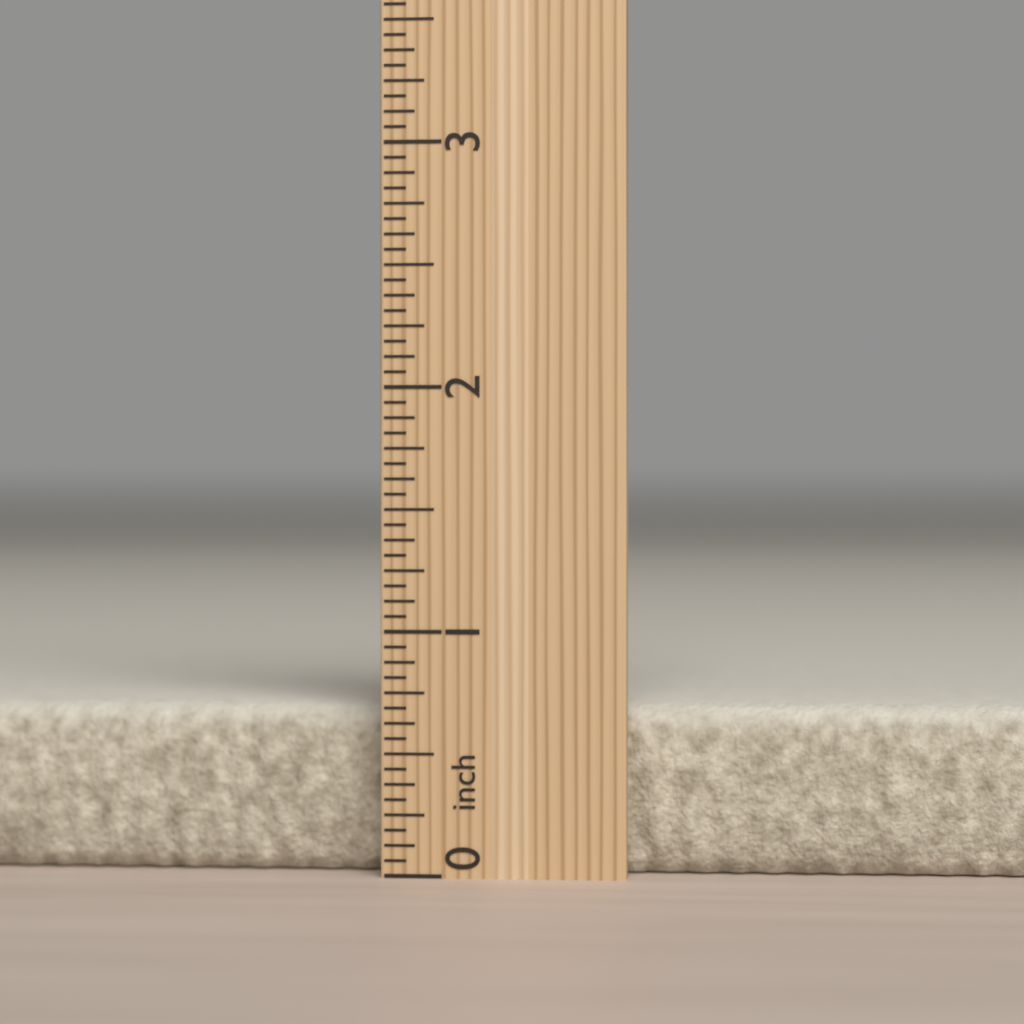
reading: 0.6875 inch
